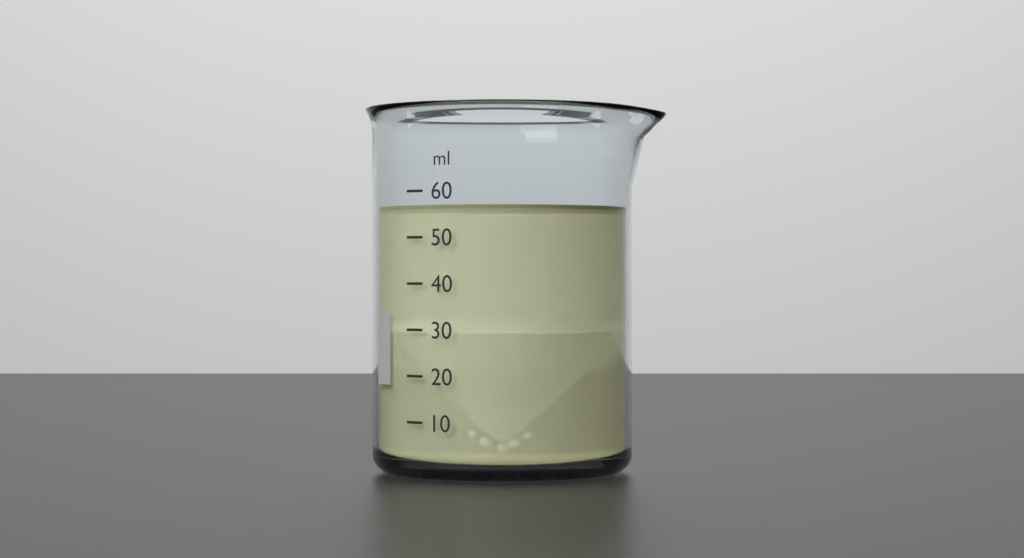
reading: 57 ml
